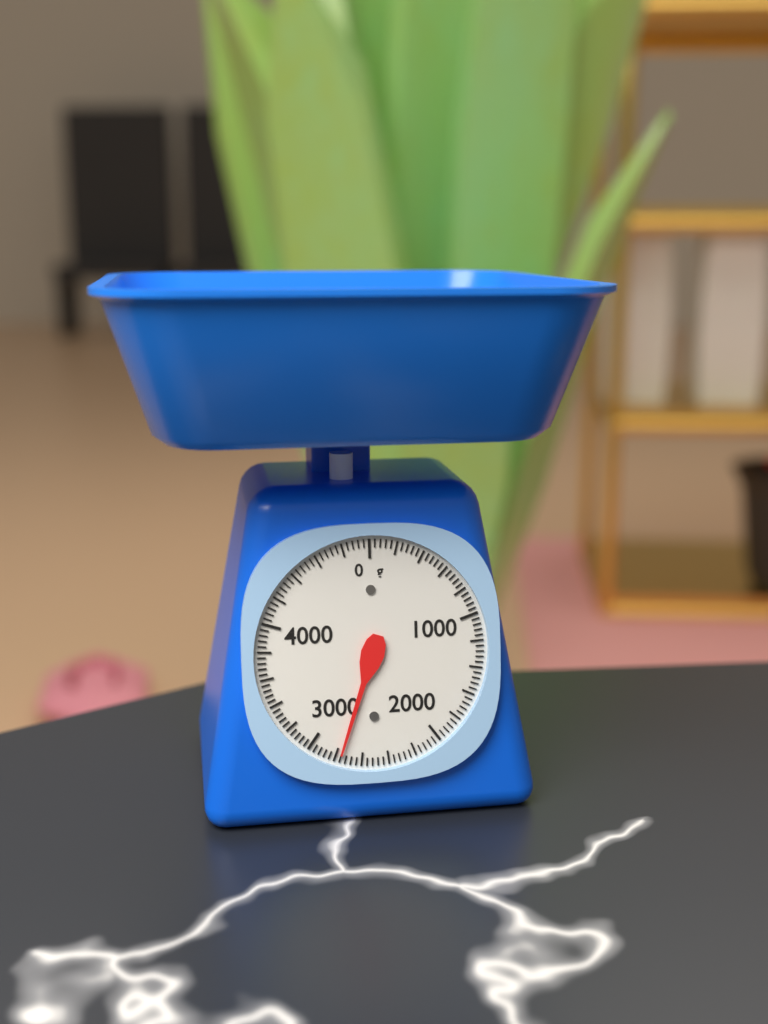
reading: 2760 g
